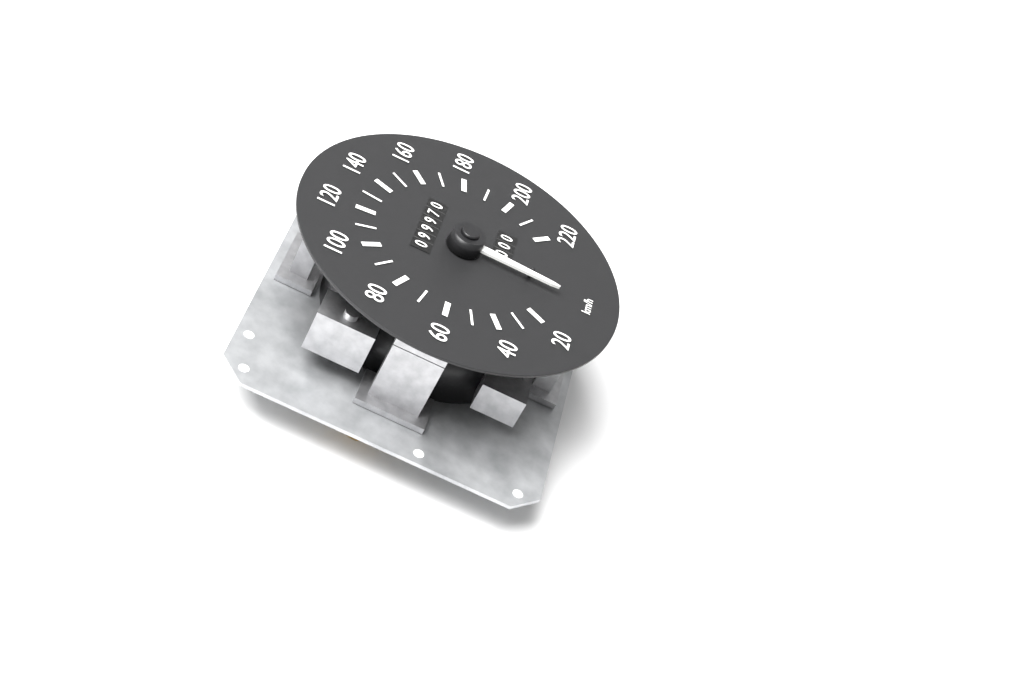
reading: 0 km/h
